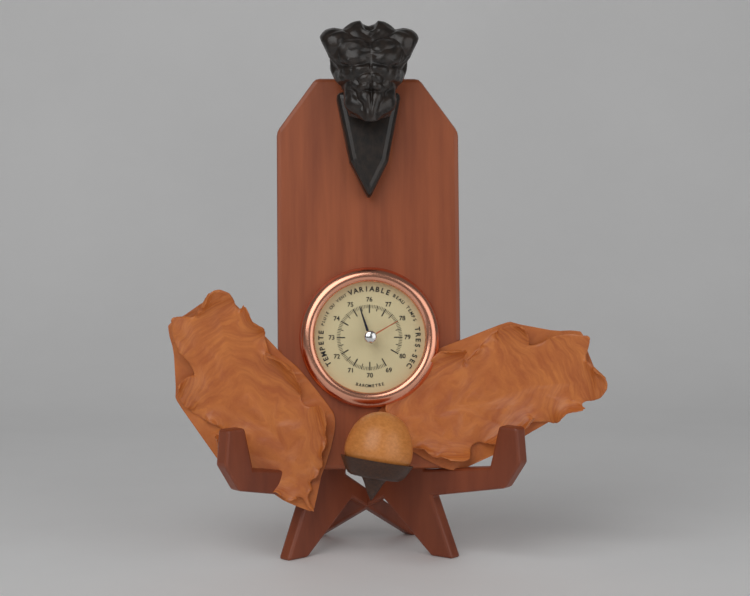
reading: 75.4 (no unit)
